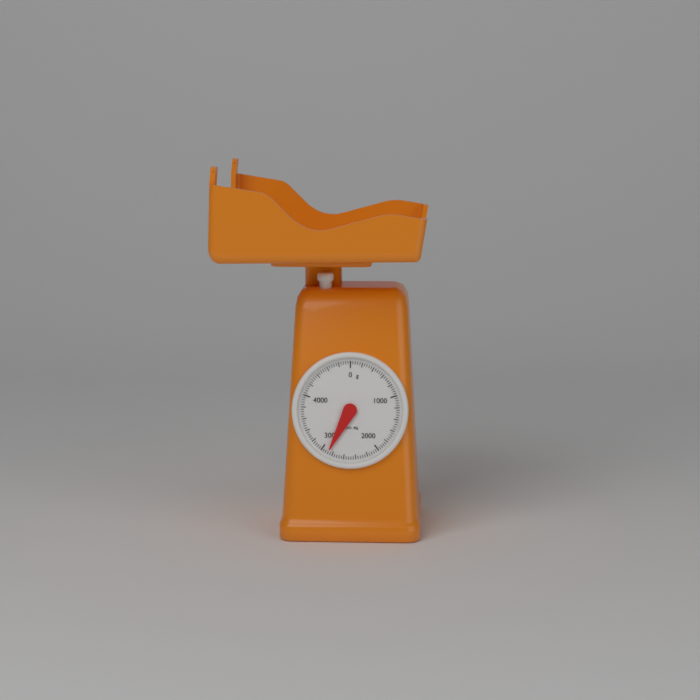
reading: 2880 g
